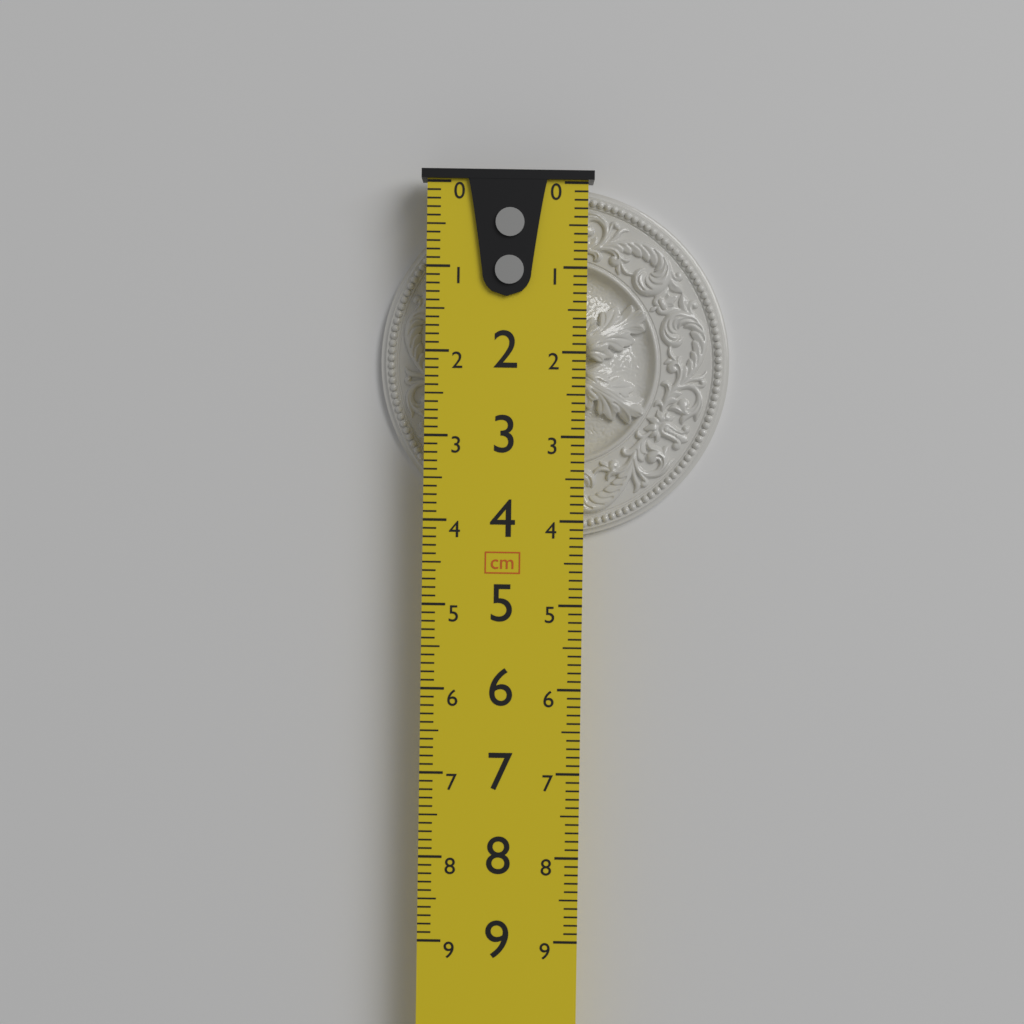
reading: 4.2 cm
